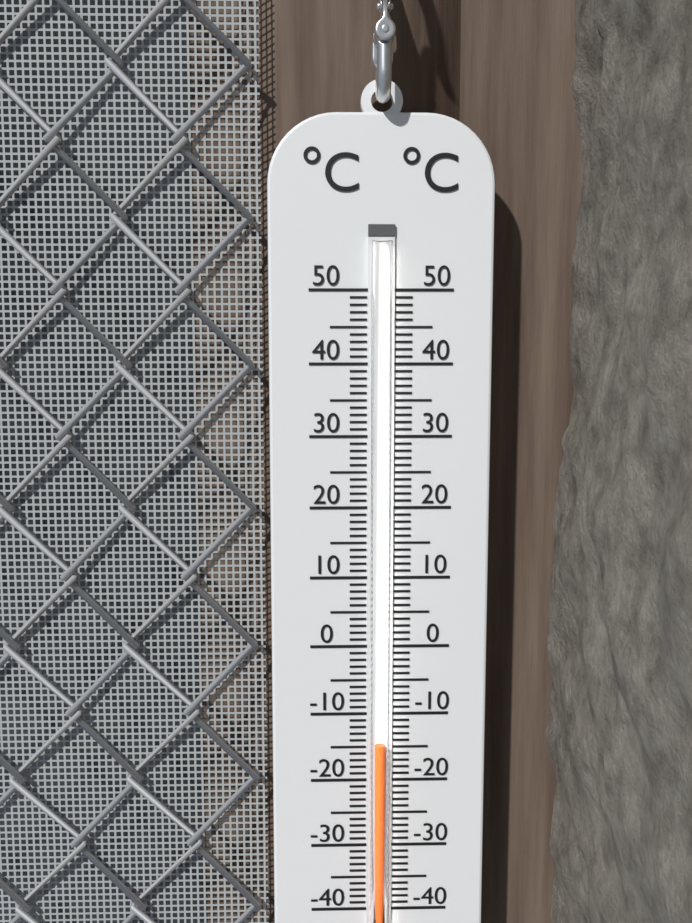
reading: -14 °C
